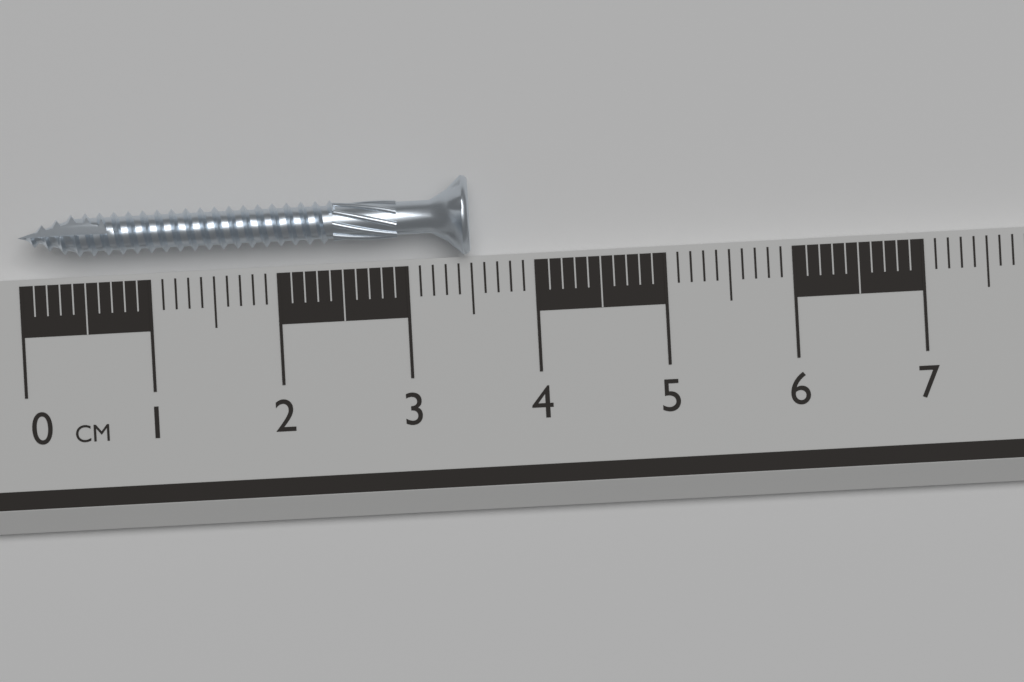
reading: 3.5 cm
